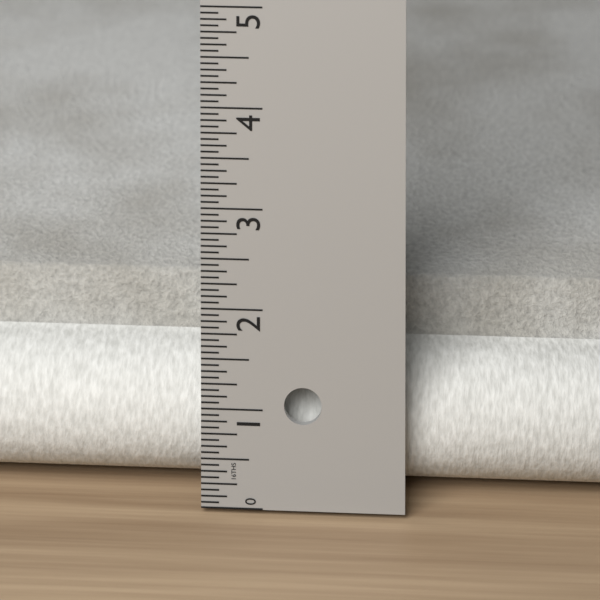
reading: 1.8125 in
